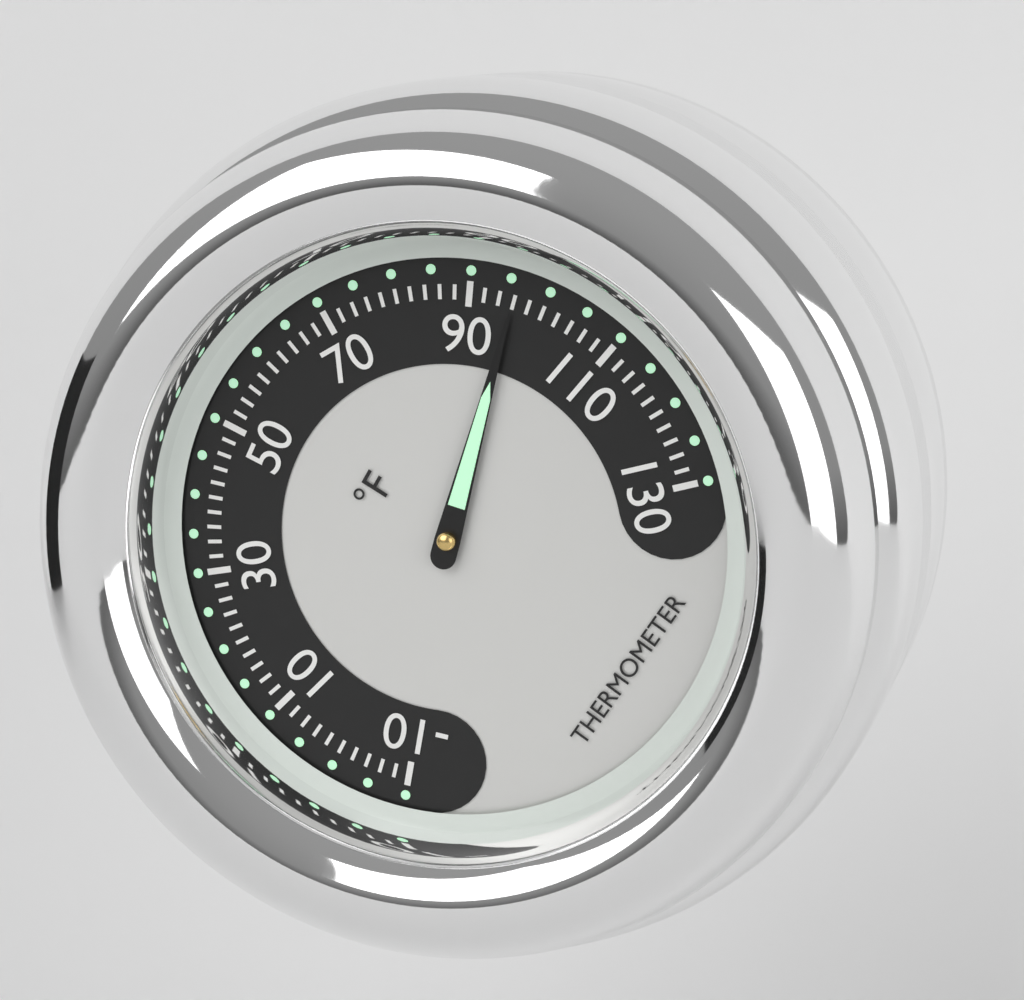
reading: 96 °F
